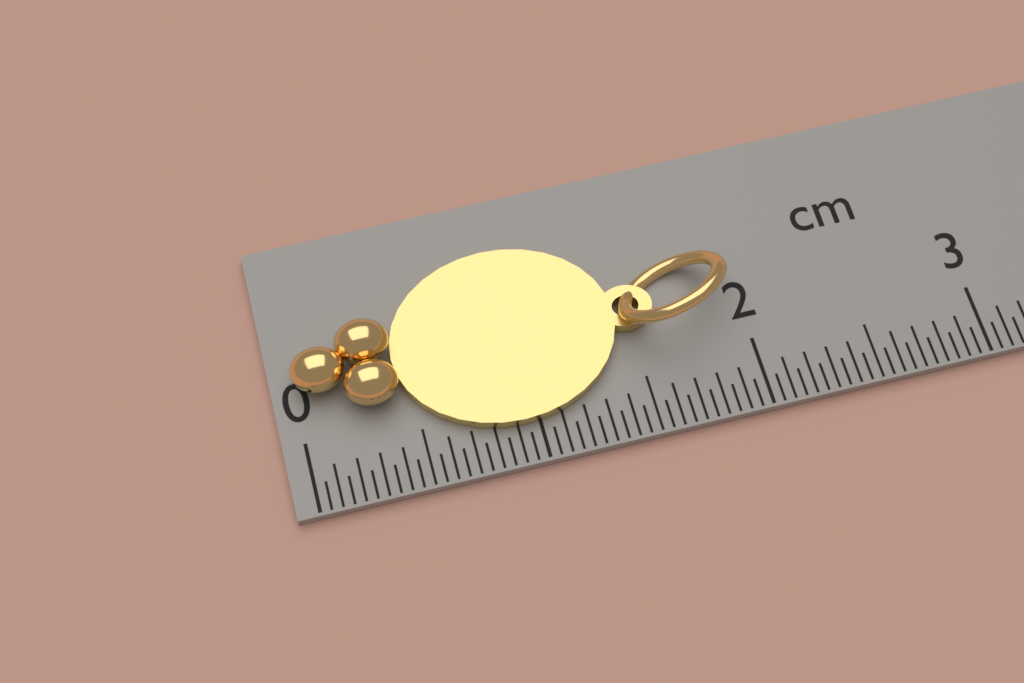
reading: 1.95 cm
